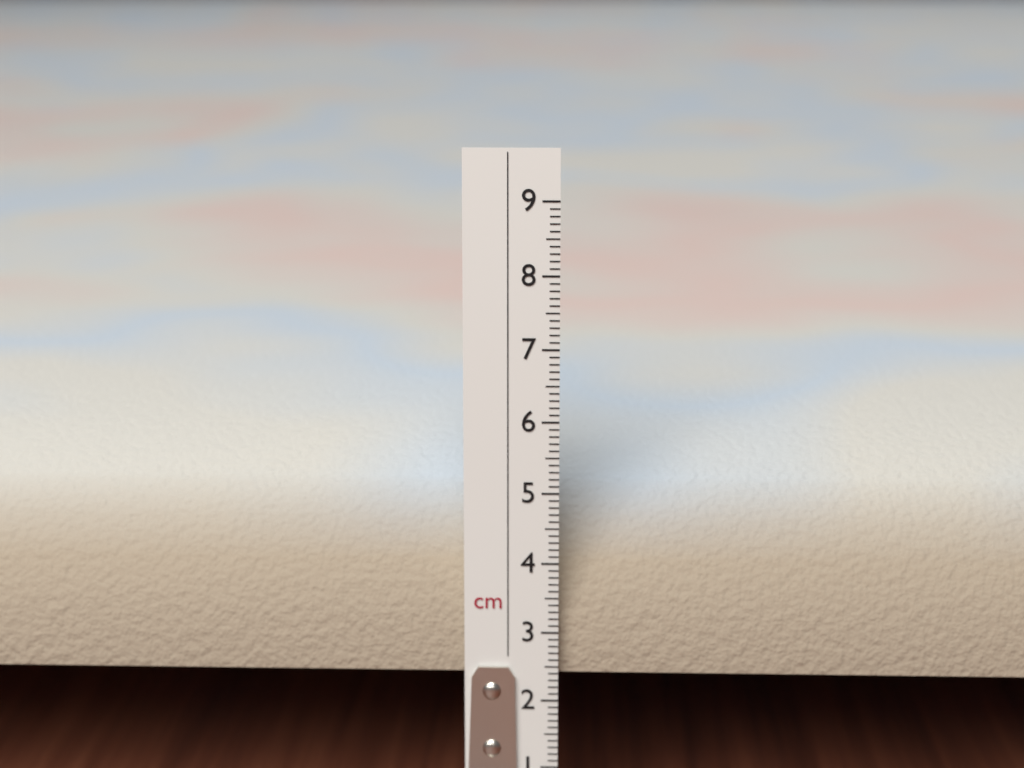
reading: 5.8 cm
